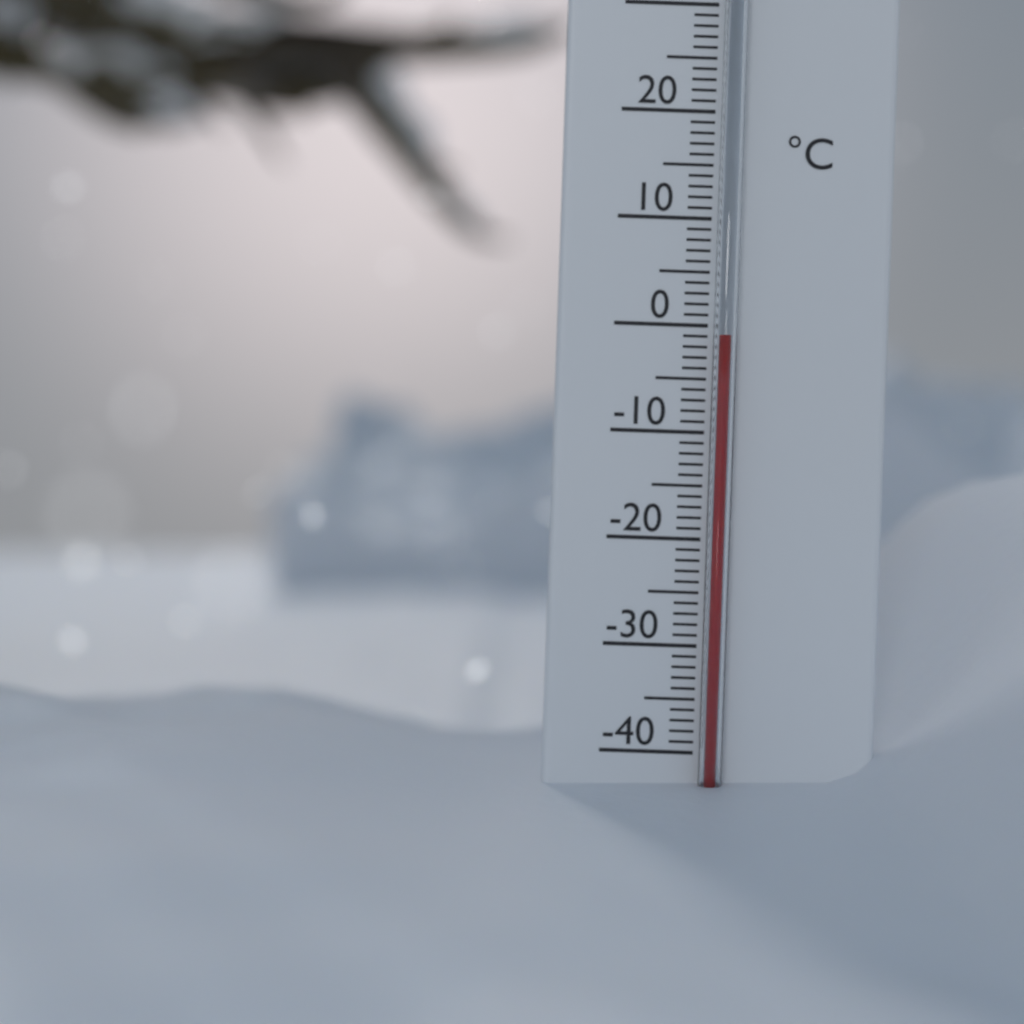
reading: -1 °C
